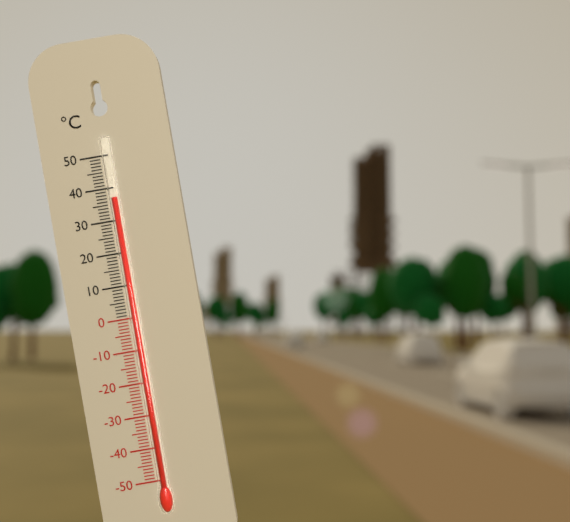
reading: 37 °C
